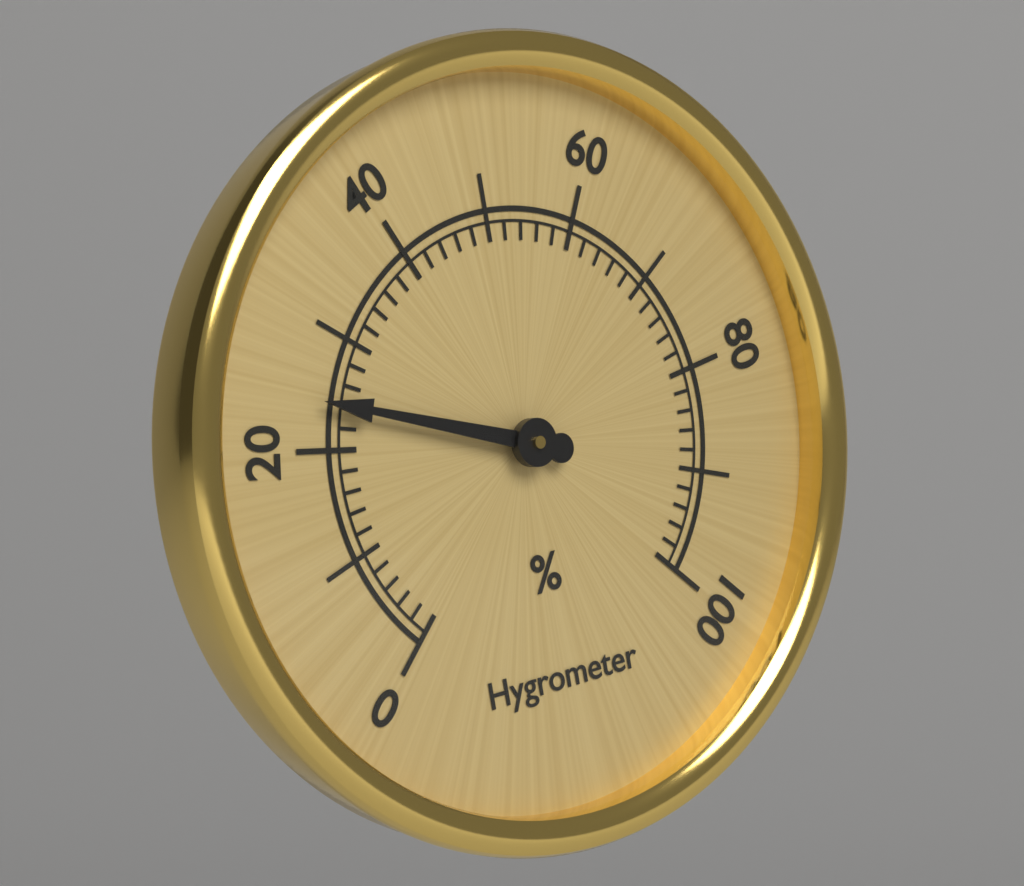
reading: 24 %
